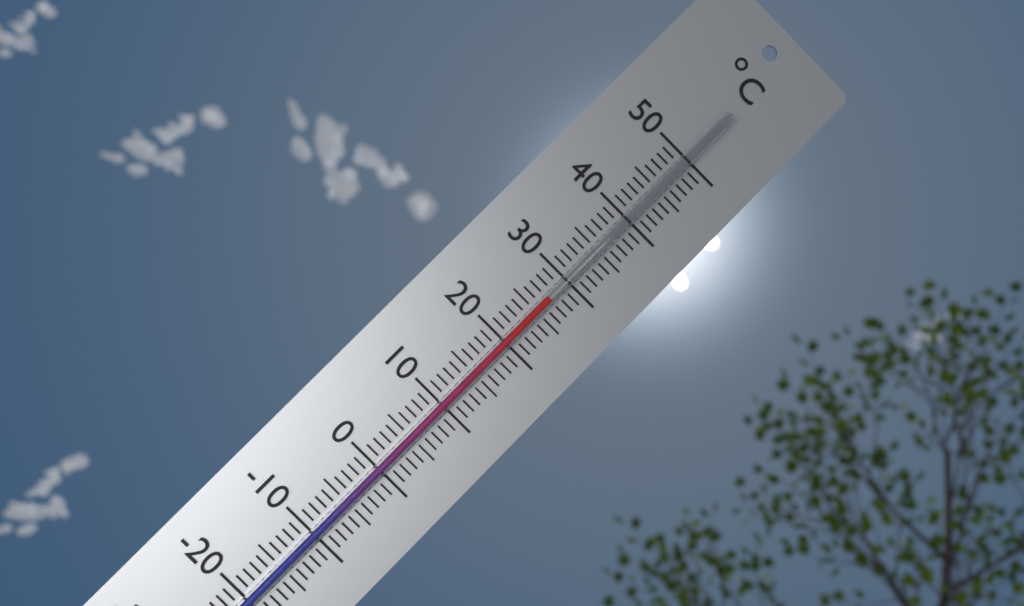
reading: 27 °C
